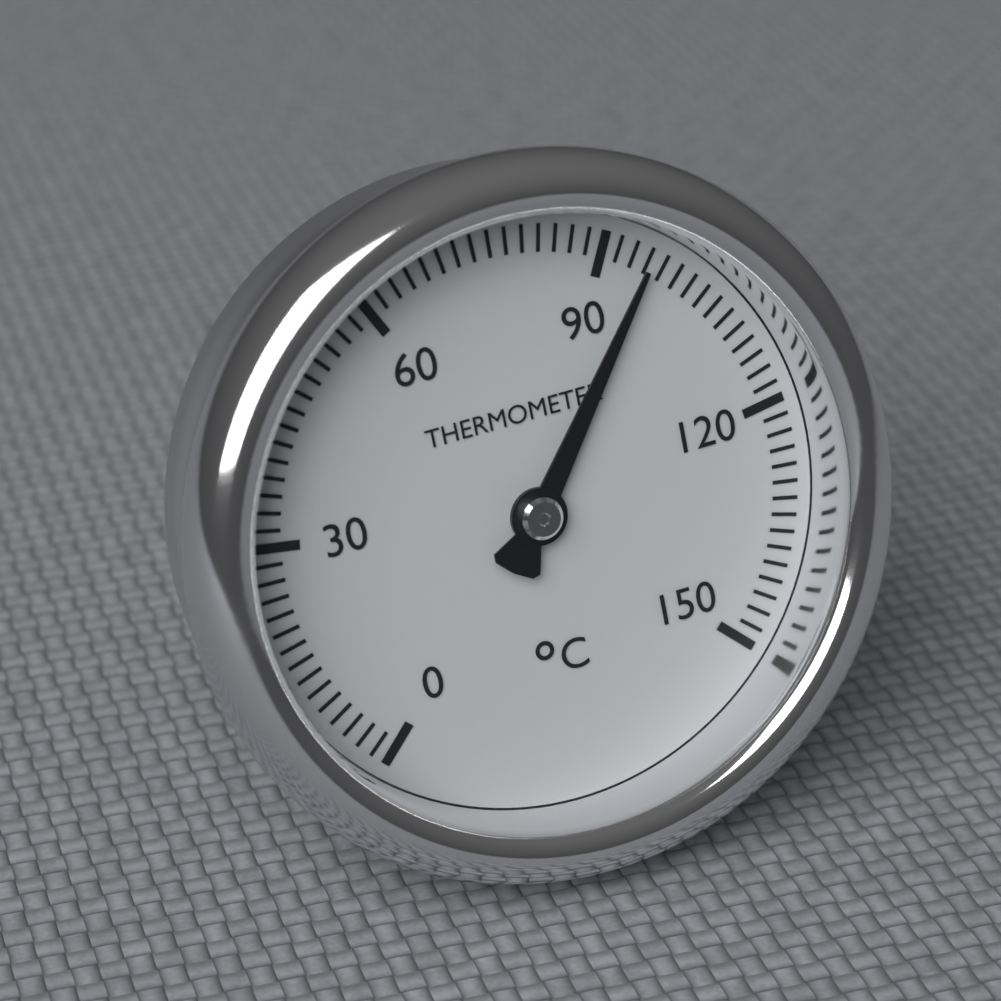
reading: 96 °C
